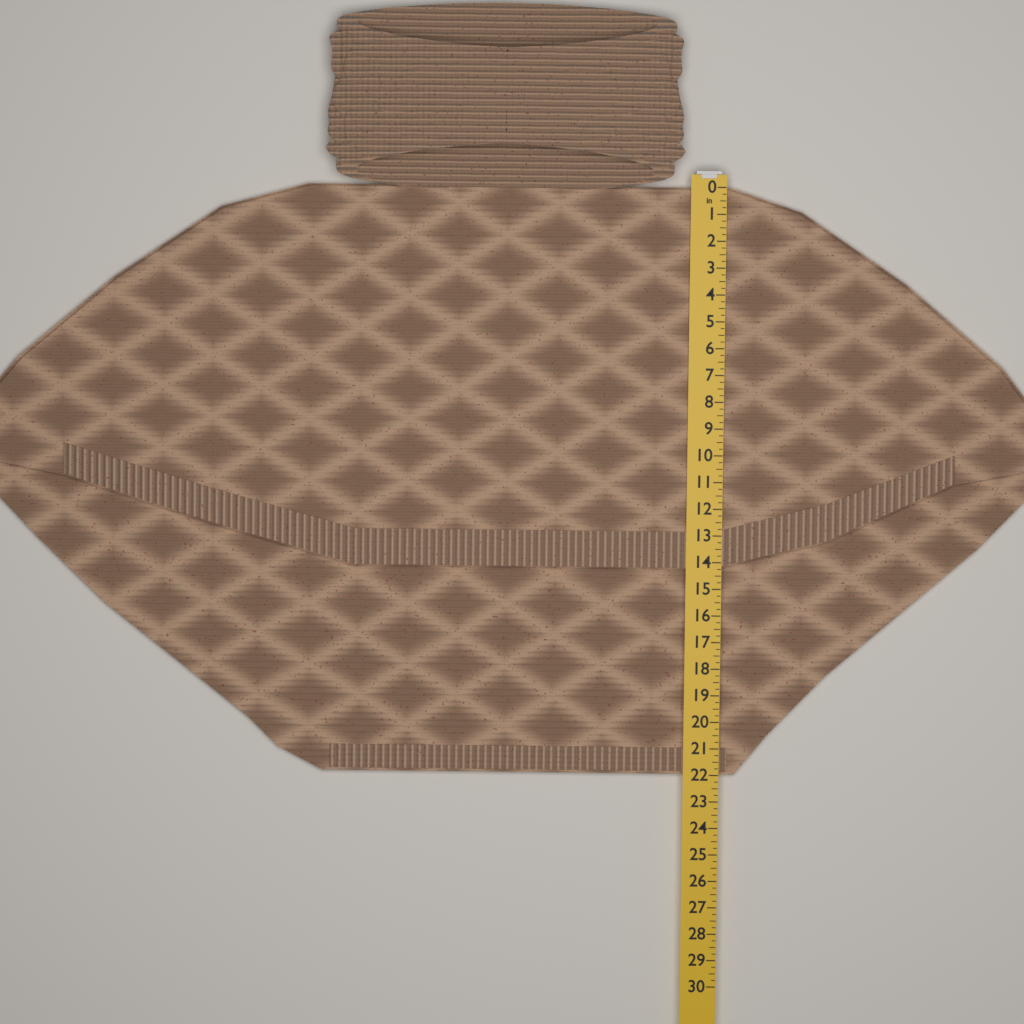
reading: 22.00 in
